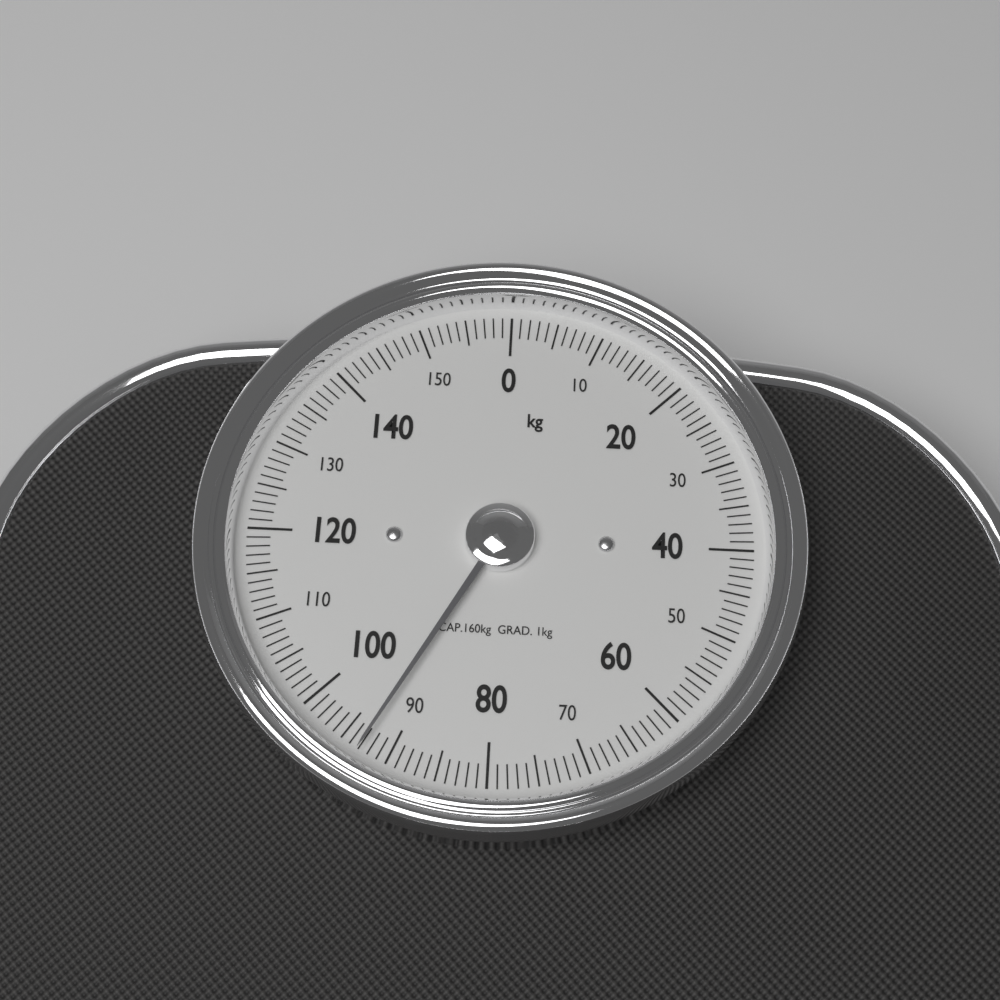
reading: 93 kg
